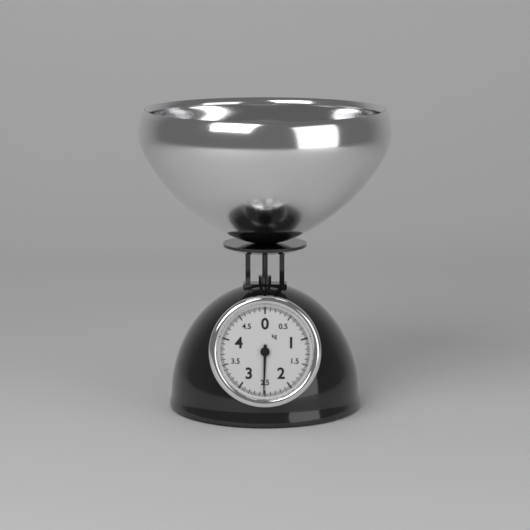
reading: 2.525 kg
